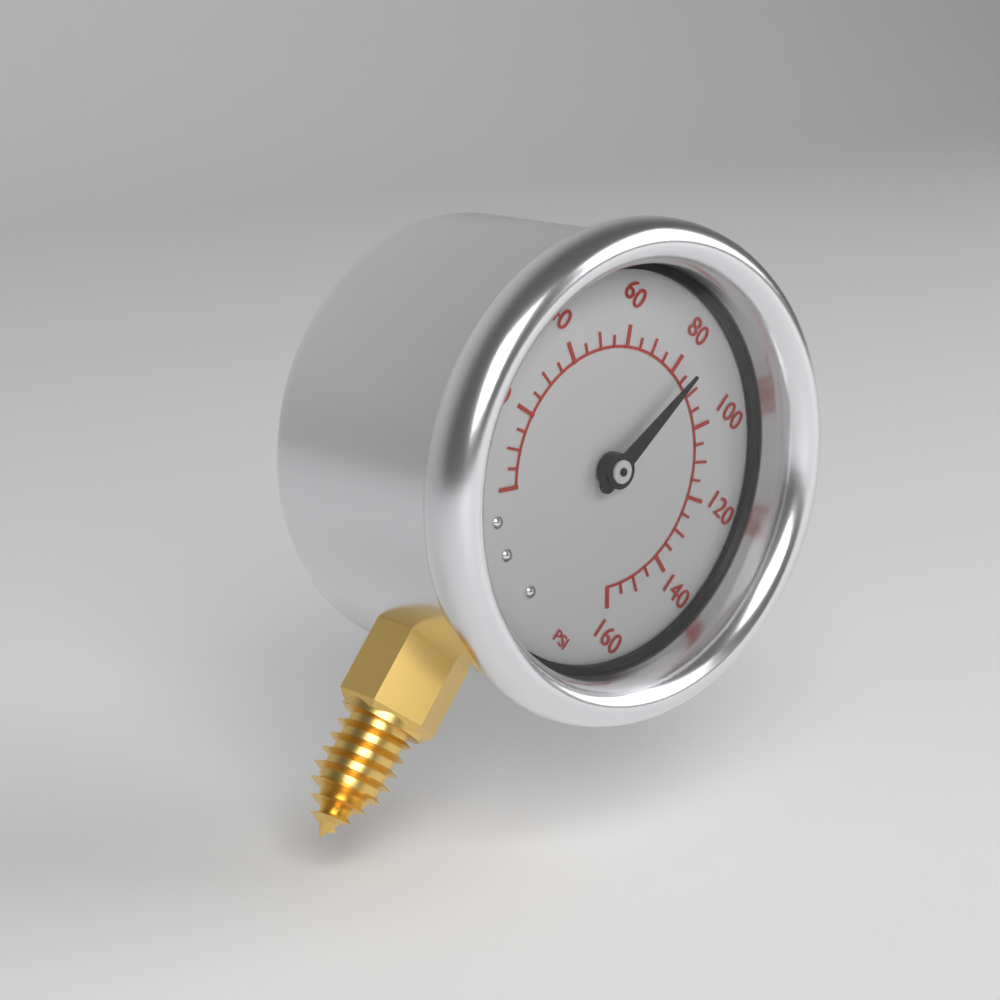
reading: 85 psi
